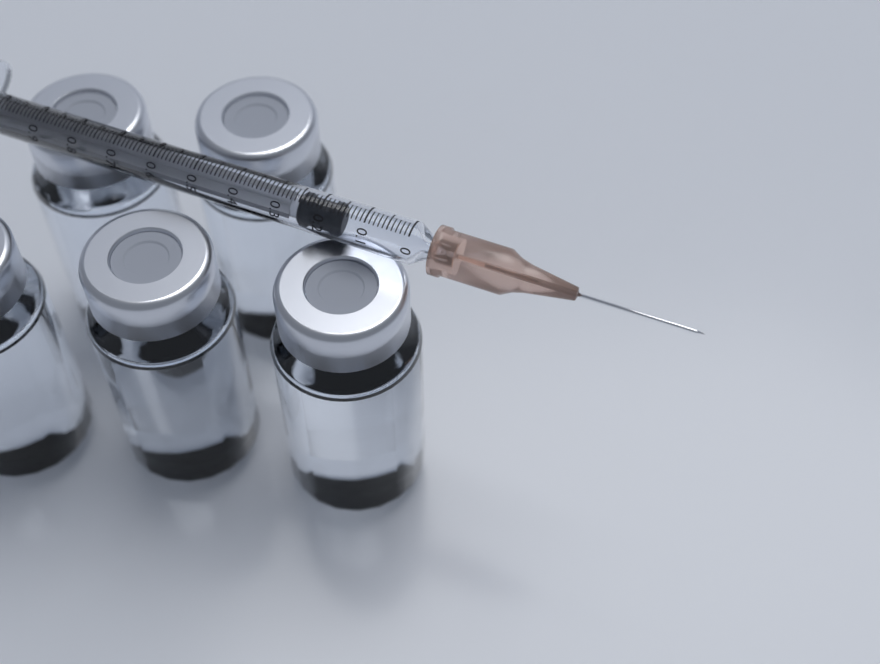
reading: 0.15 ml
